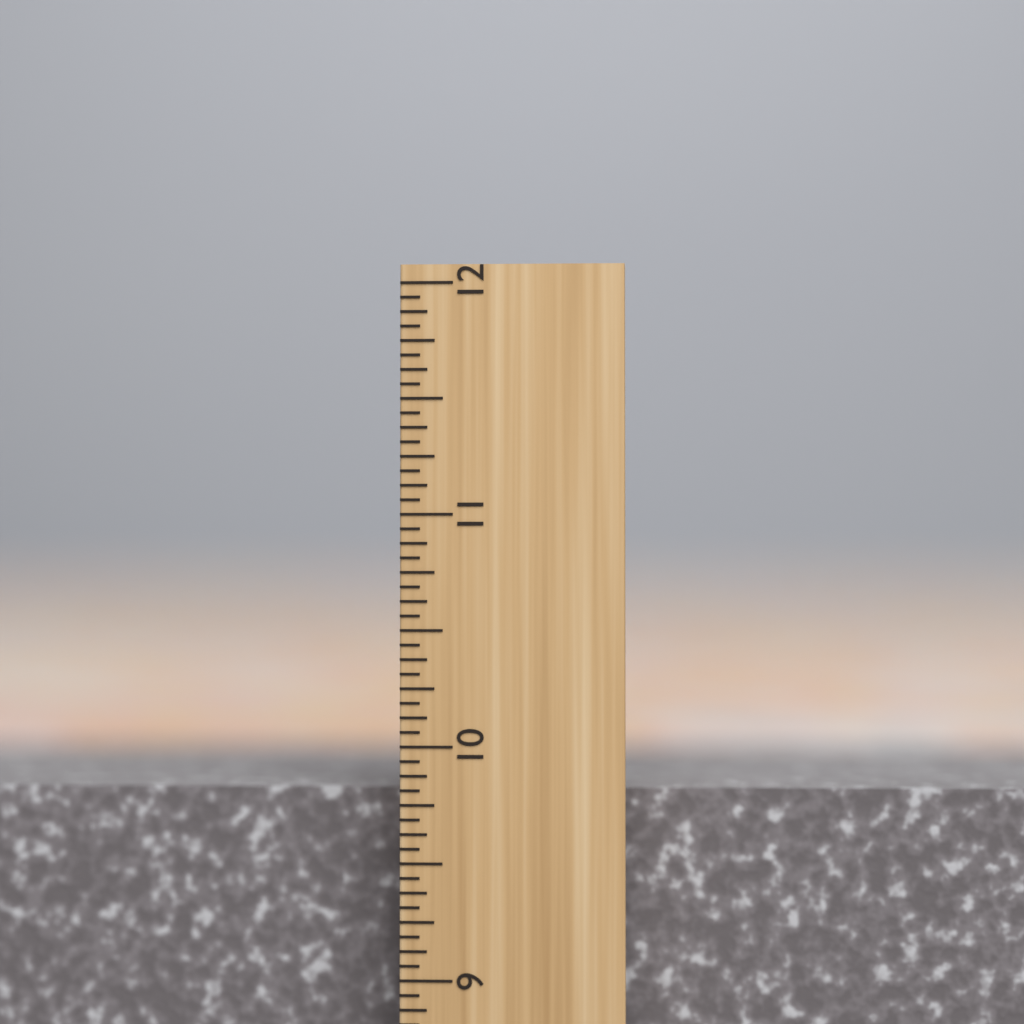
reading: 9.8125 inch
